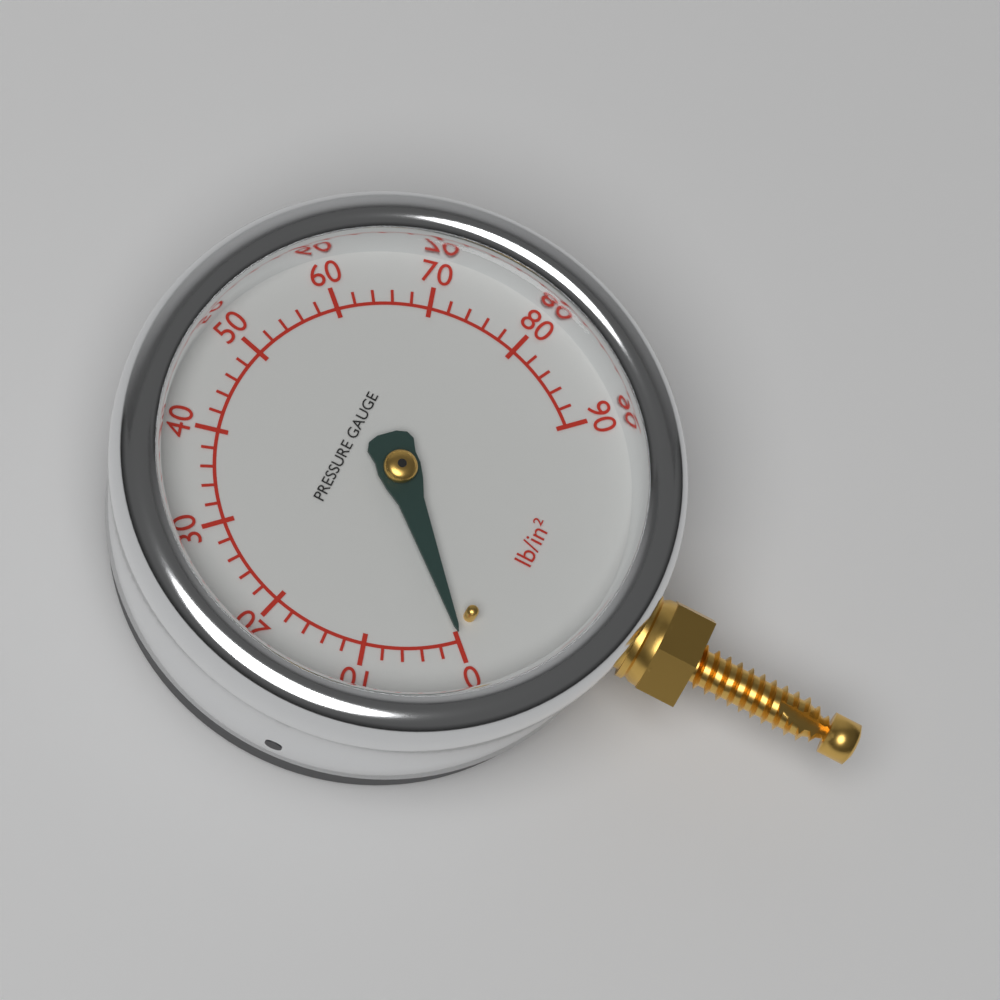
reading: 0 lb/in²
